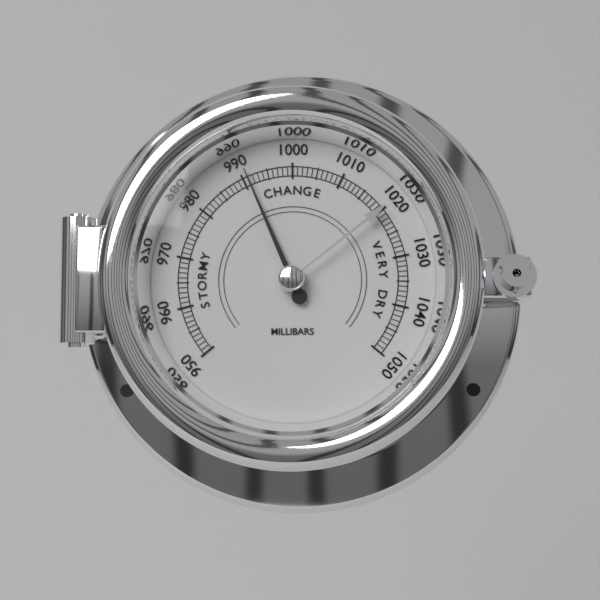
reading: 991 mbar
